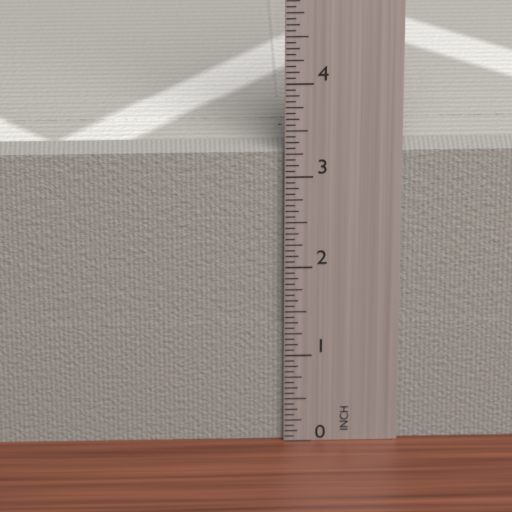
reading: 3.2500 in
